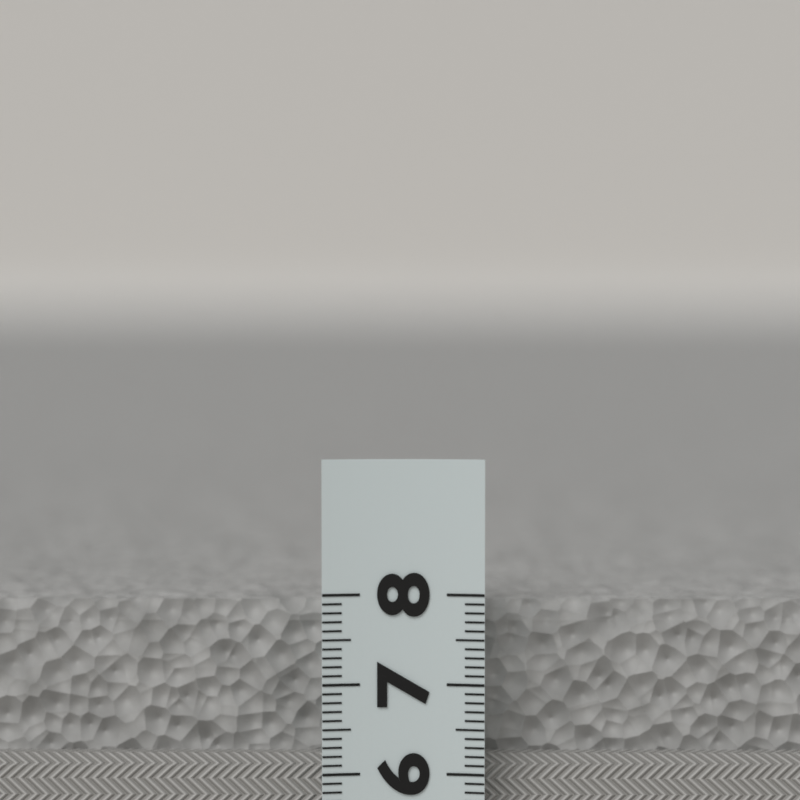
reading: 7.8 (no unit)
